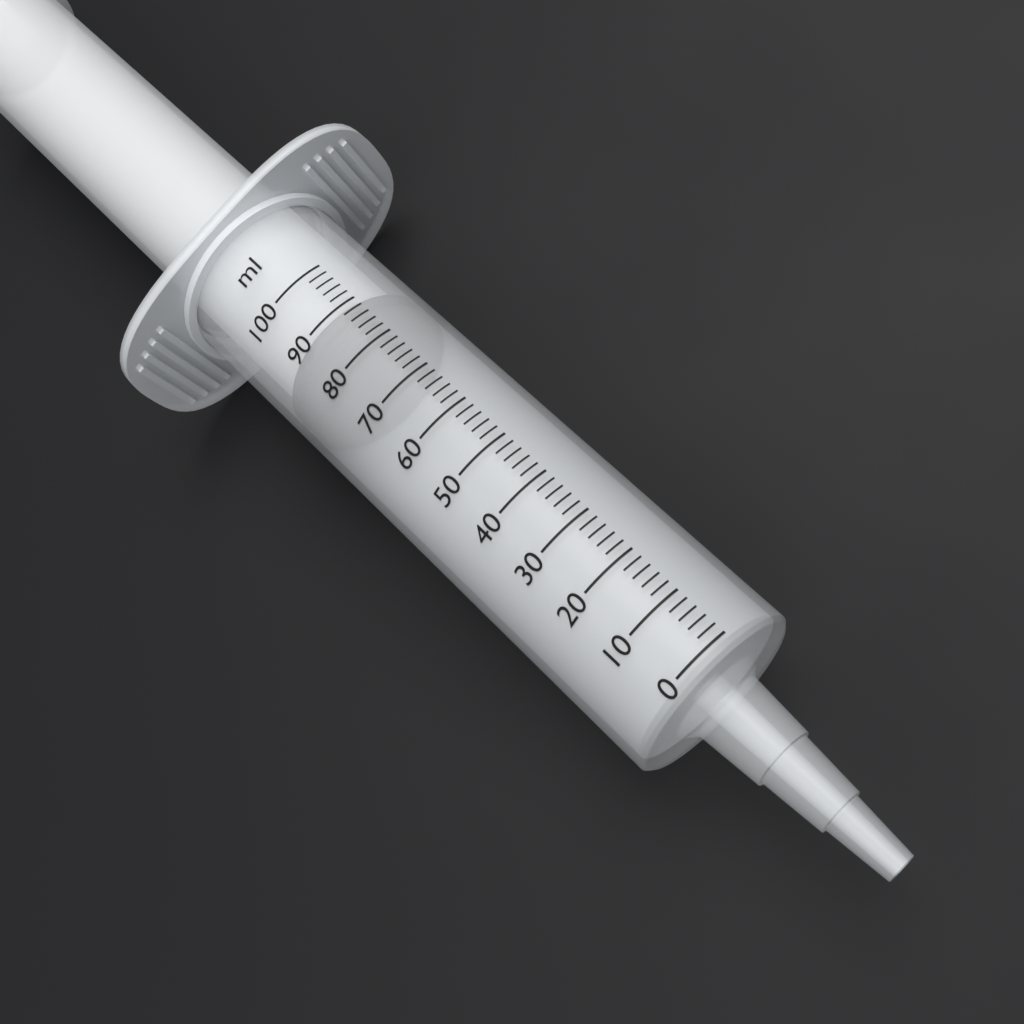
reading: 82 ml
